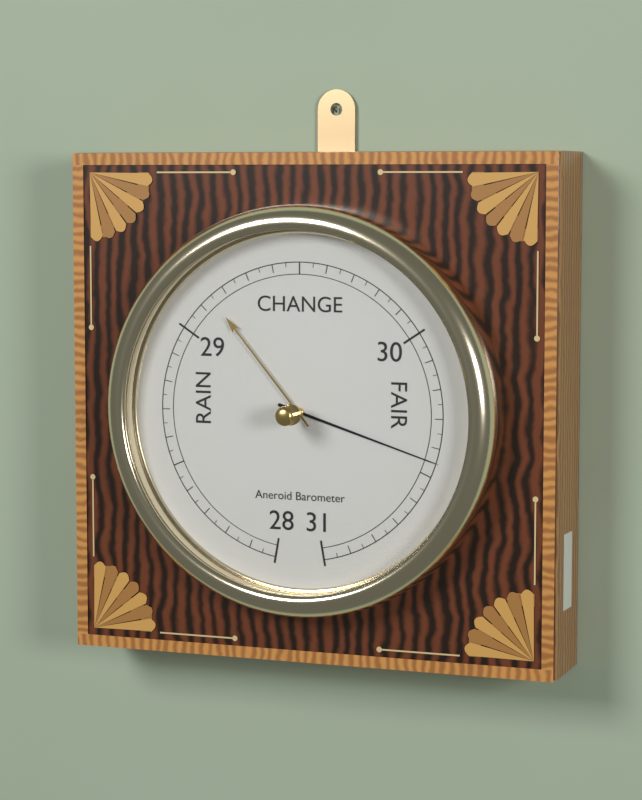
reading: 30.45 inHg
